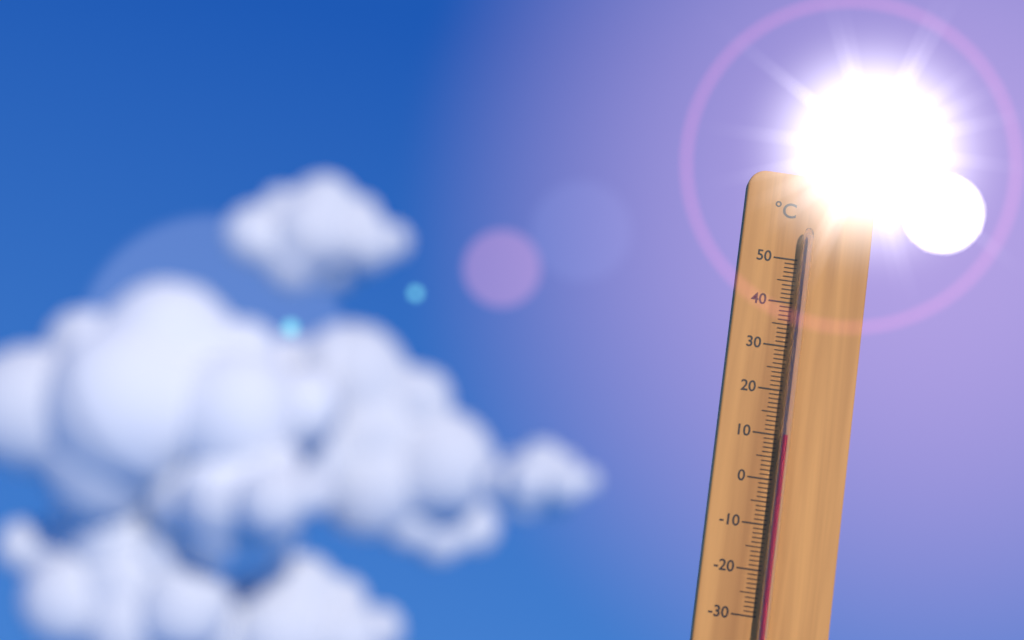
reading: 10 °C
